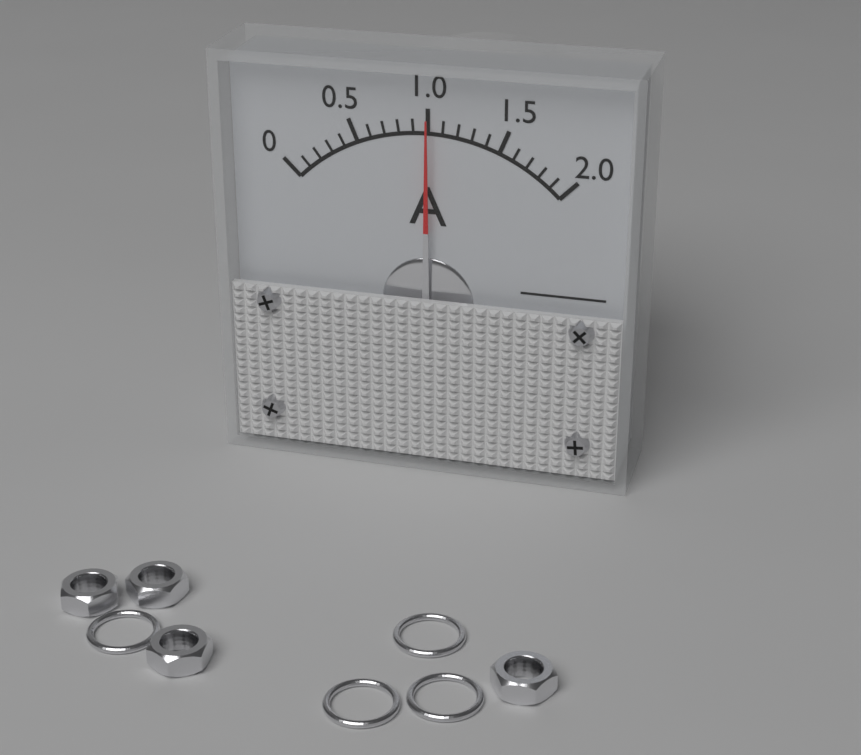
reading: 1.0 A
